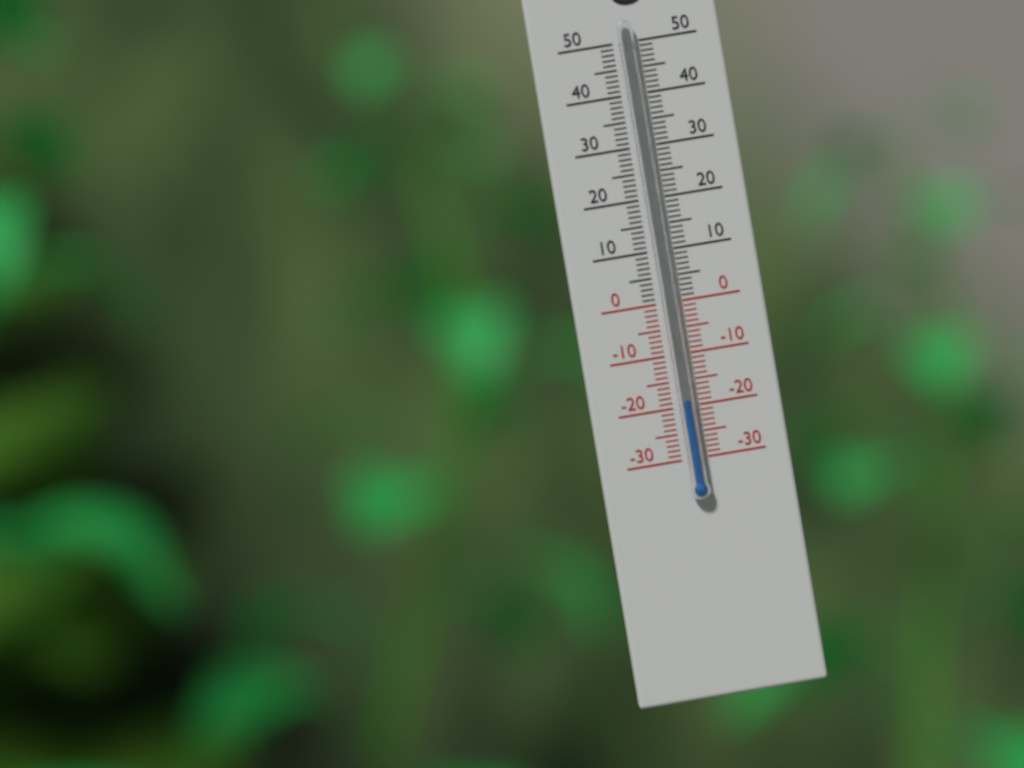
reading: -19 °C
